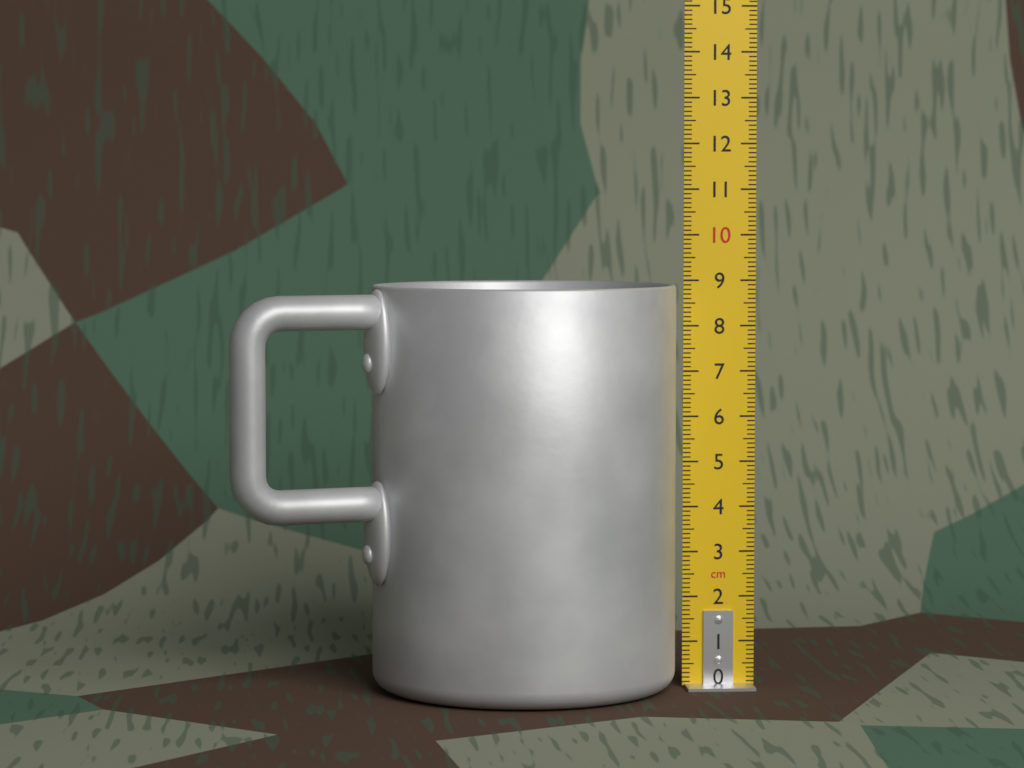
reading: 8.9 cm
